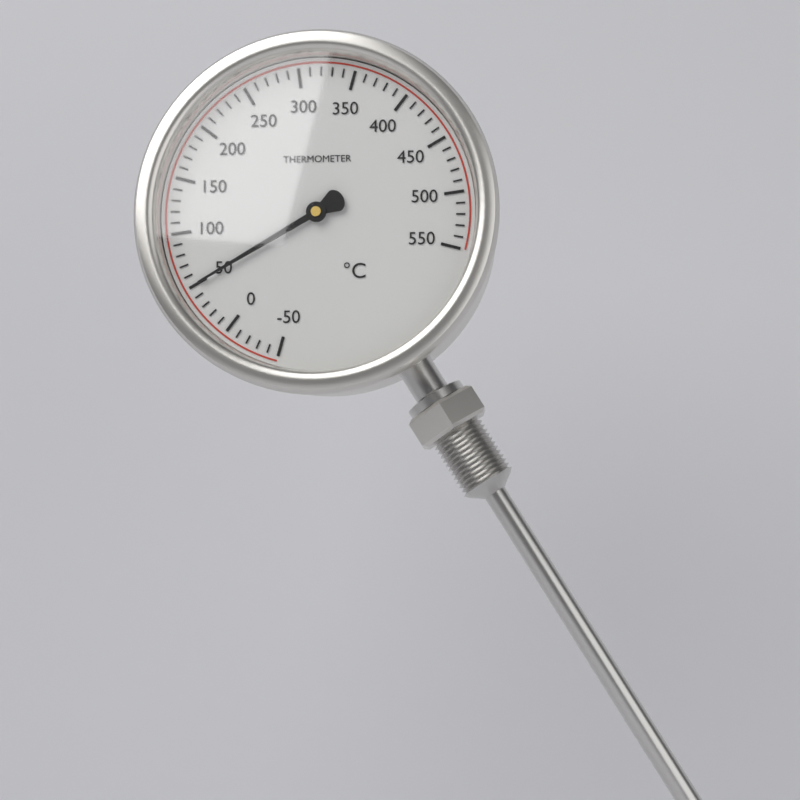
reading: 50 °C
